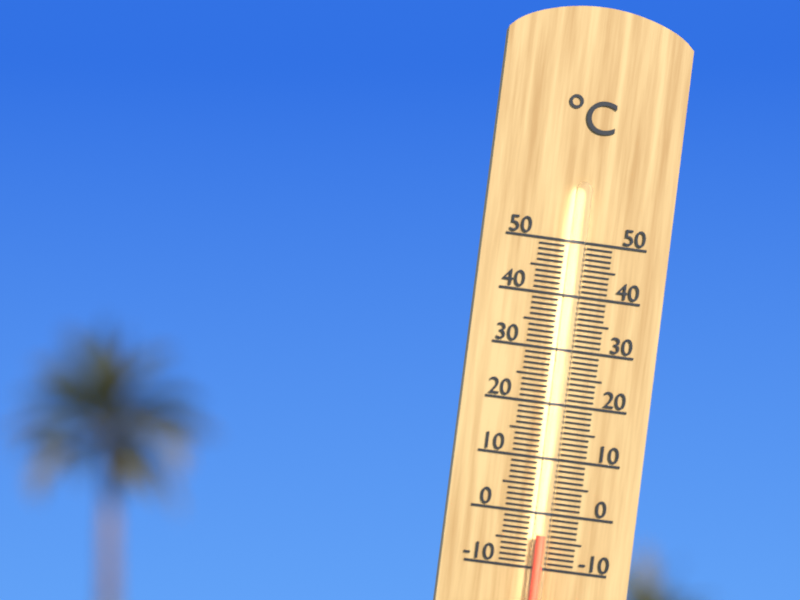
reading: -4 °C
